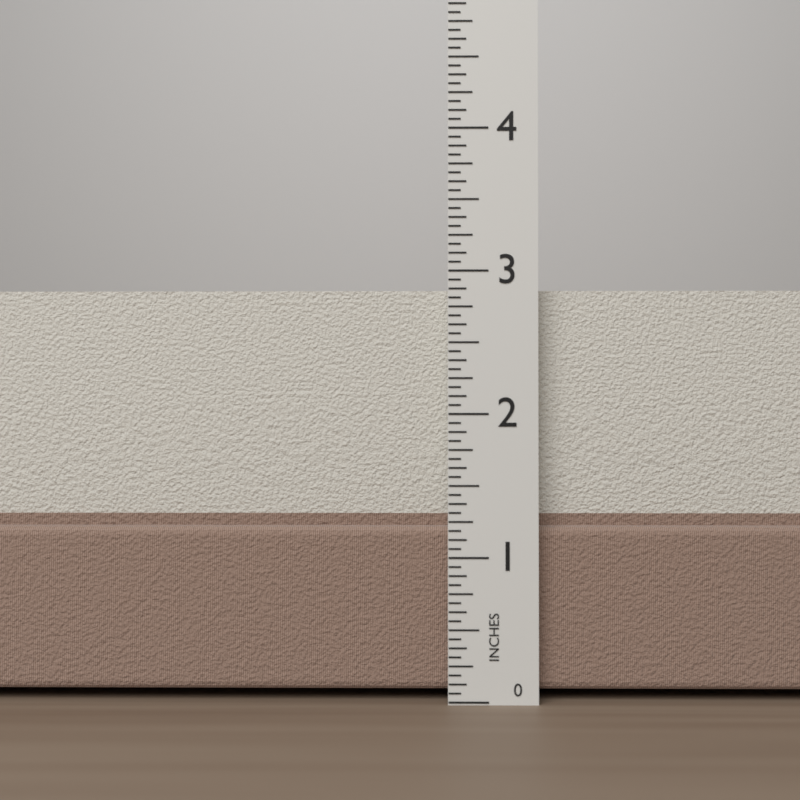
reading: 2.8750 in
